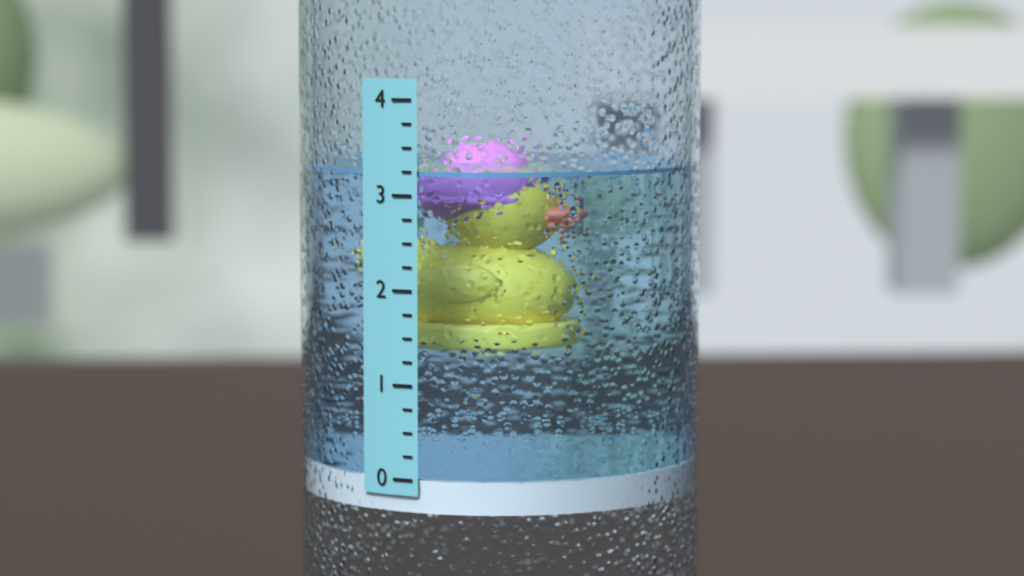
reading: 3.25 (no unit)
